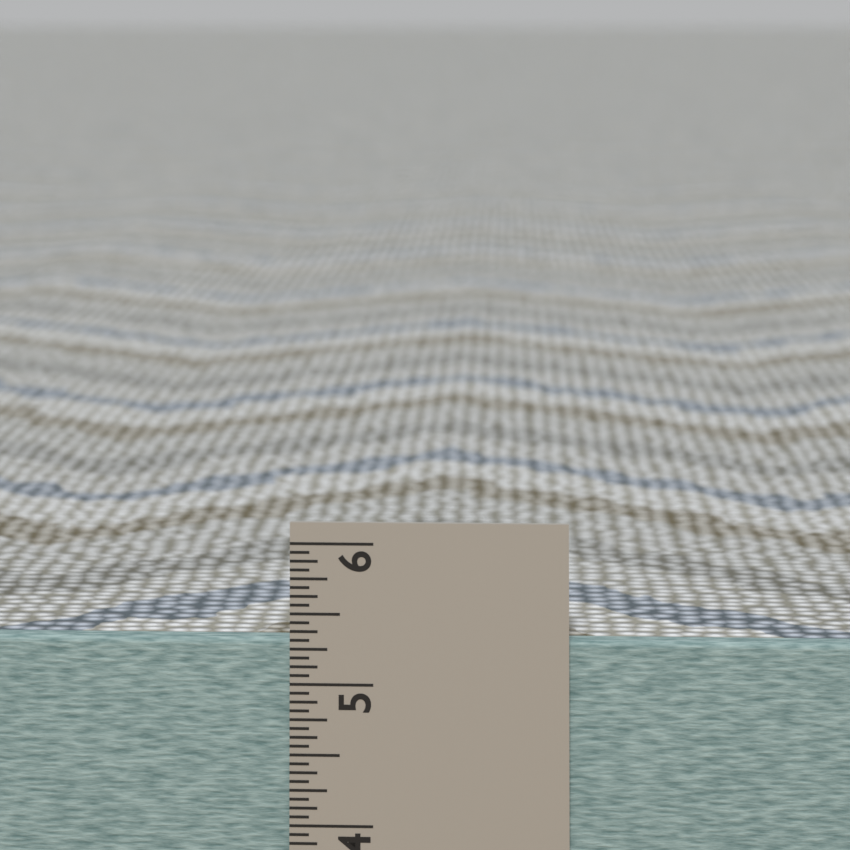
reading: 5.3125 in
